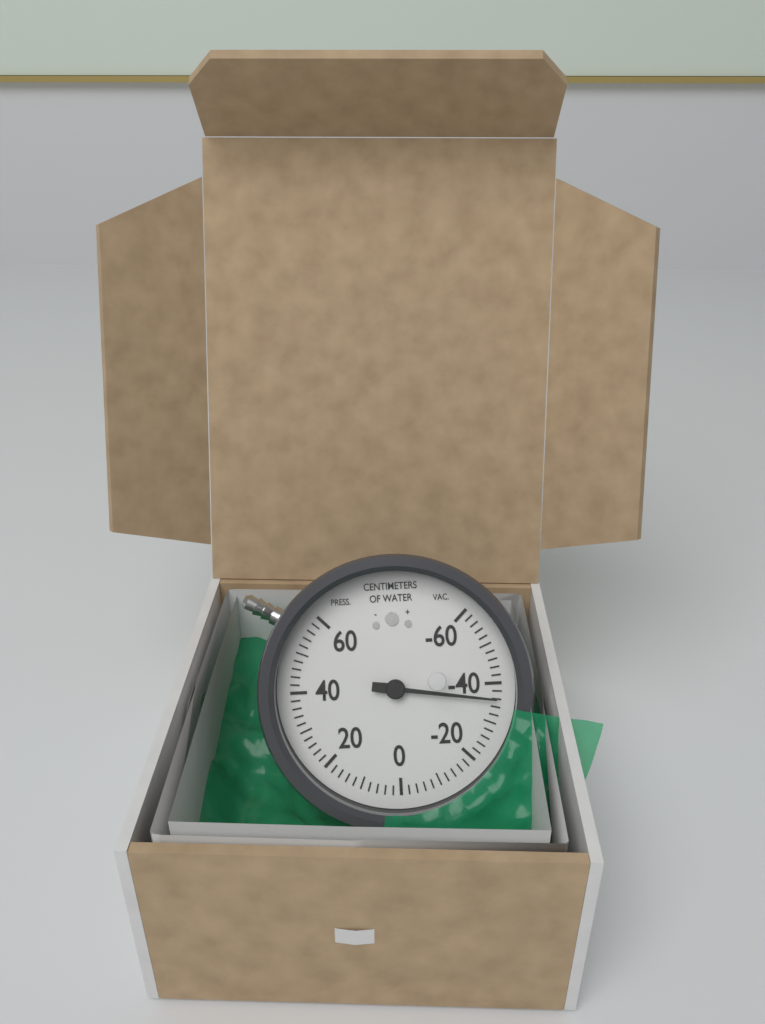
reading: -36 cmH2O
